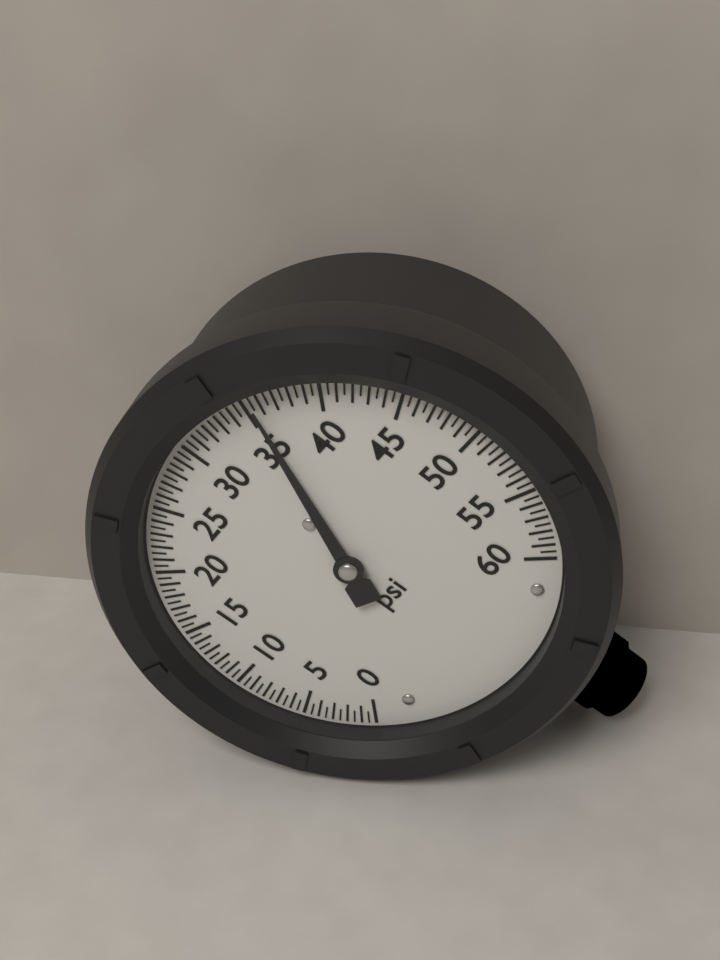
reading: 35.5 psi
